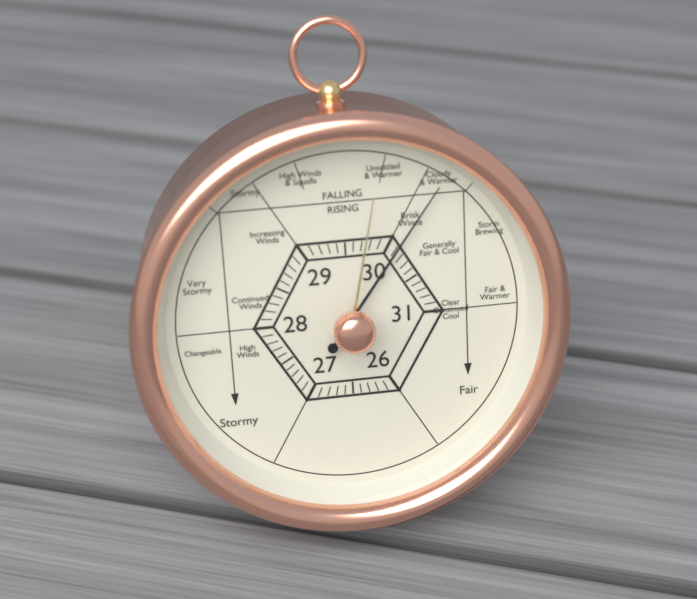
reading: 30.1 (no unit)
